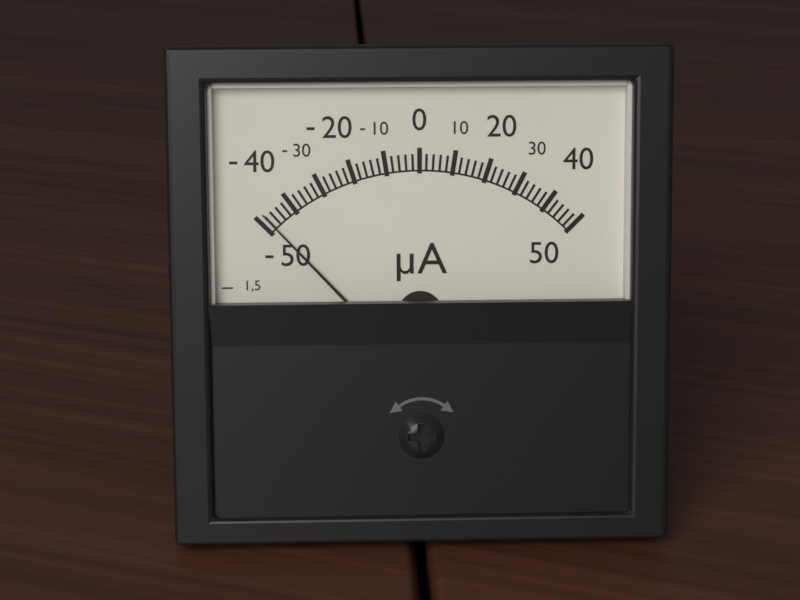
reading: -48 µA
